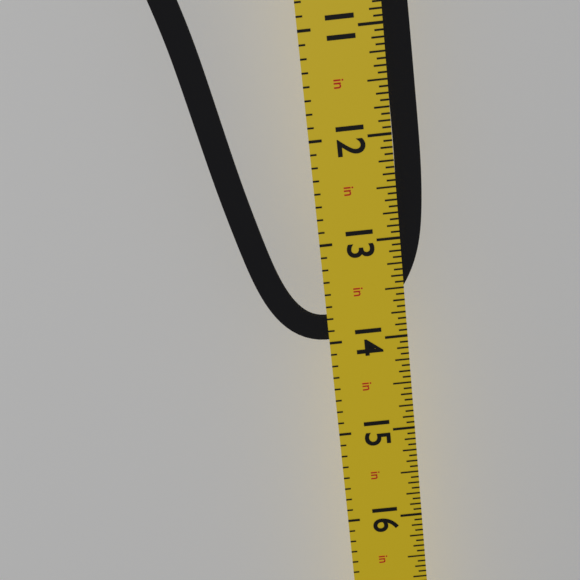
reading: 14.0000 in
